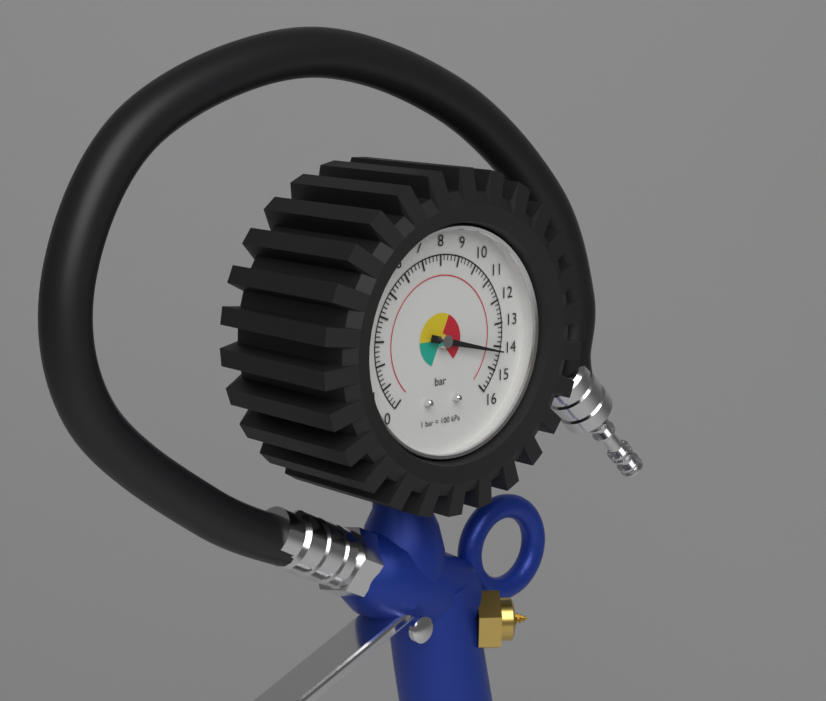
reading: 14.2 bar
